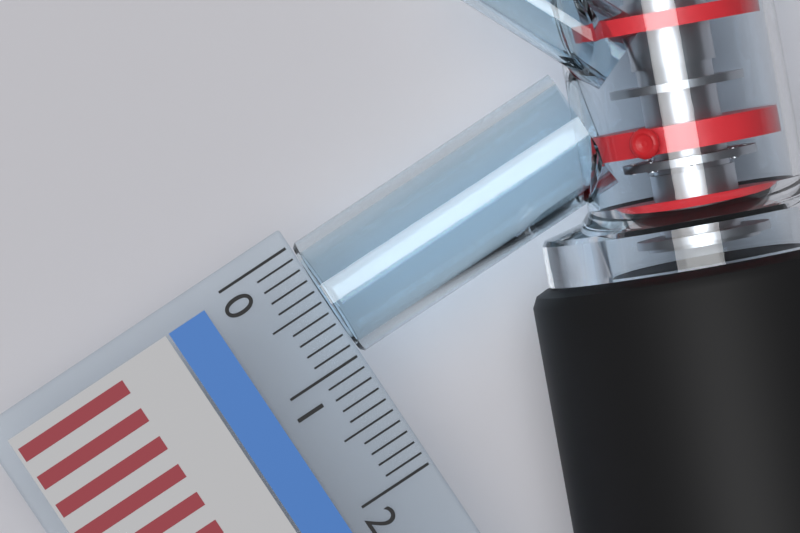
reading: 1.0 (no unit)
